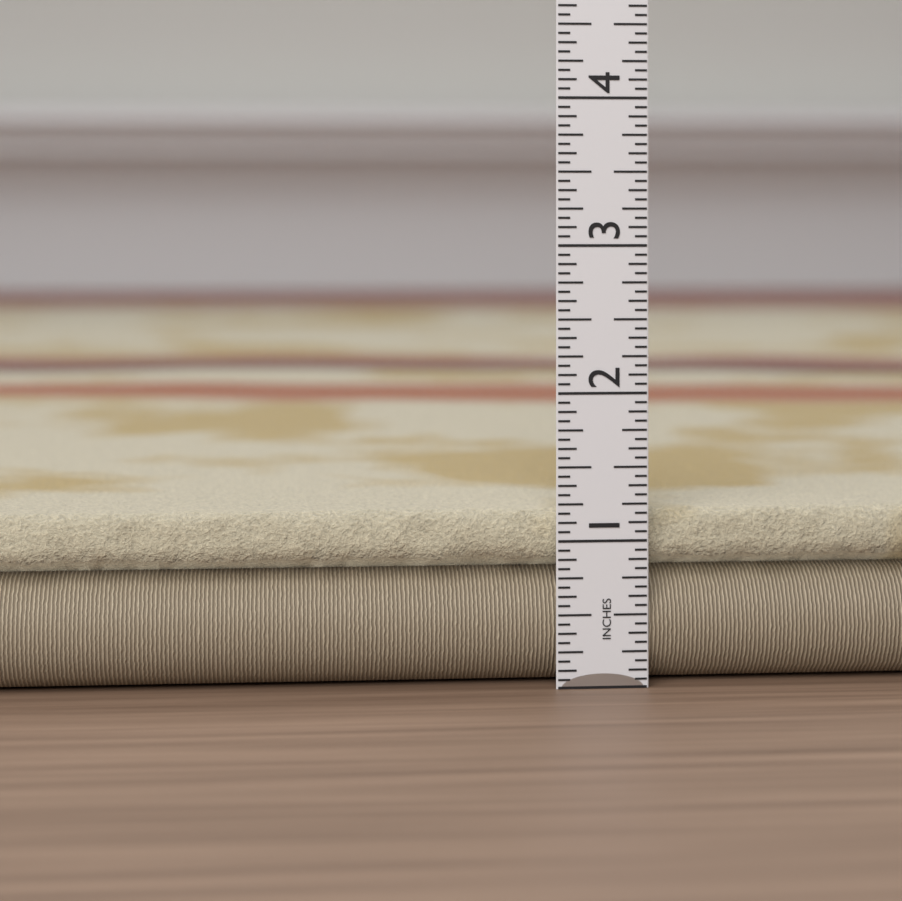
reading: 1.1875 in
